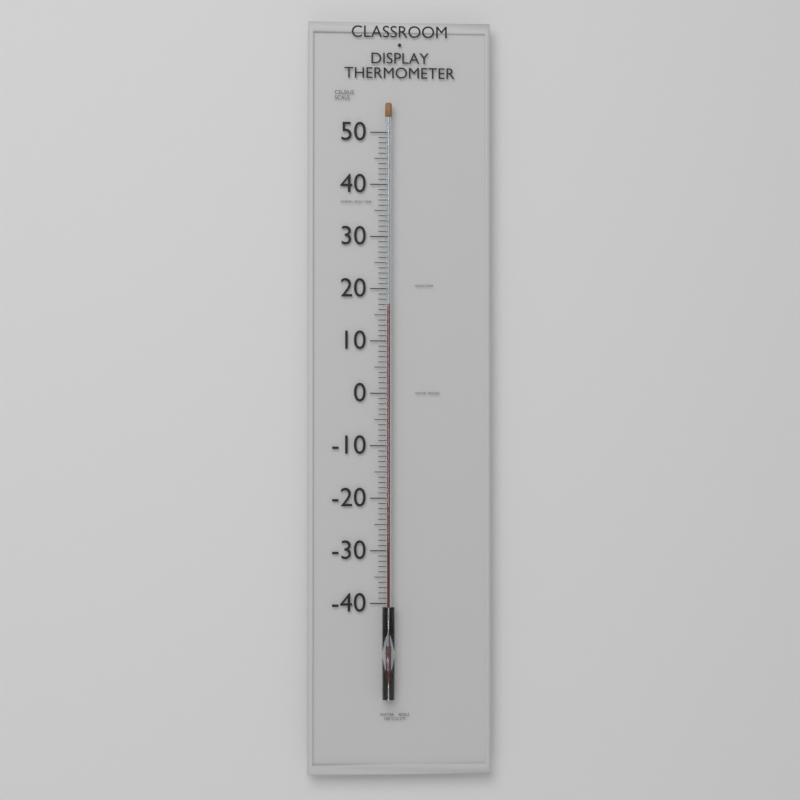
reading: 17 °C
